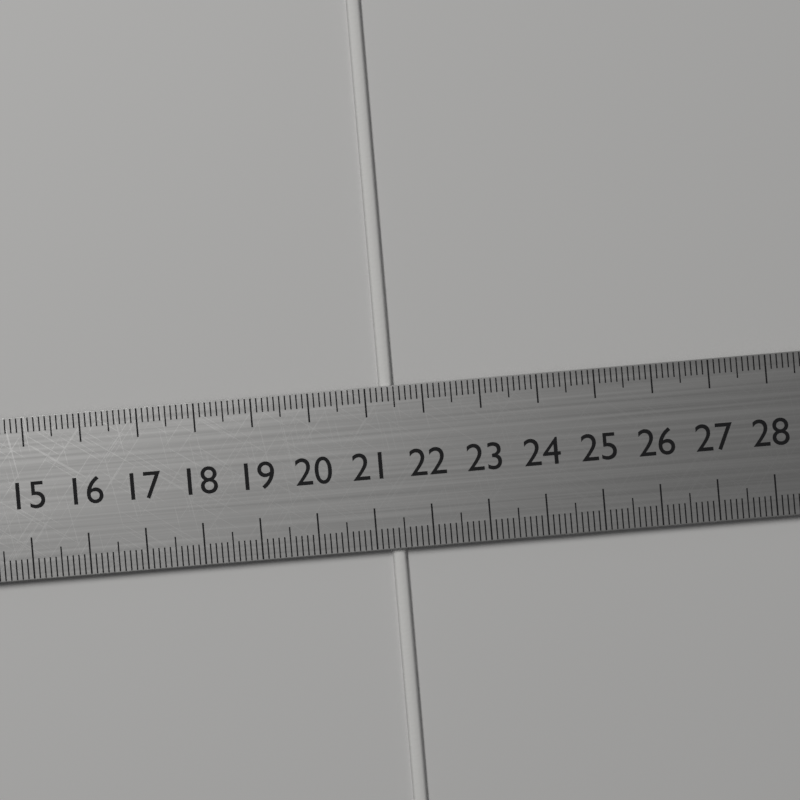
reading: 21.5 cm
